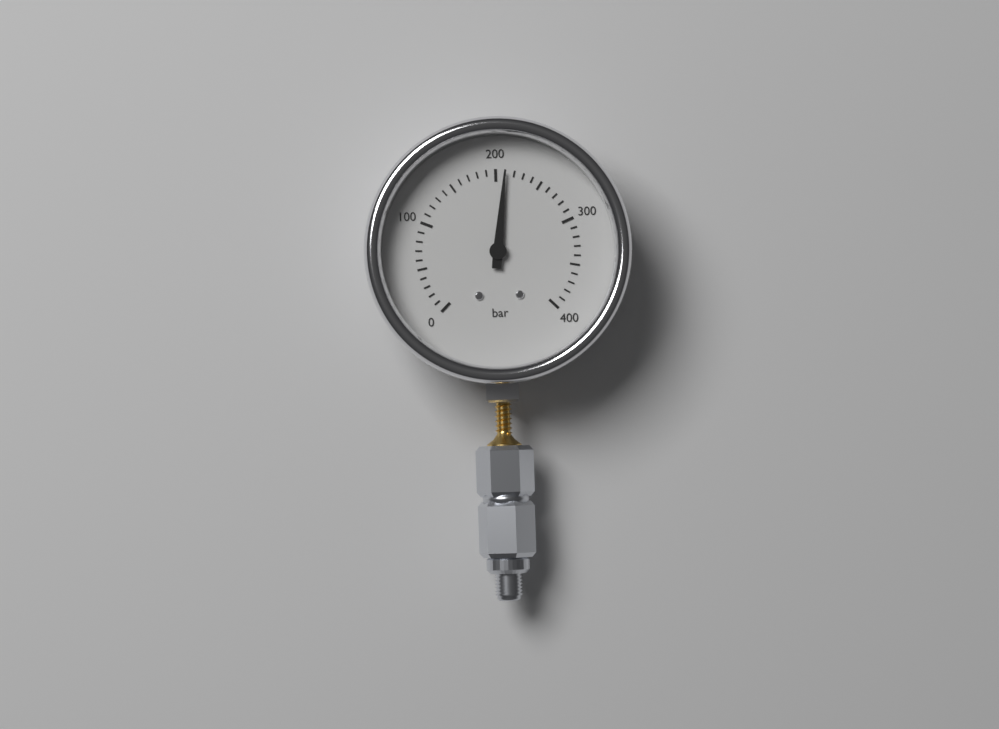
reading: 210 bar
